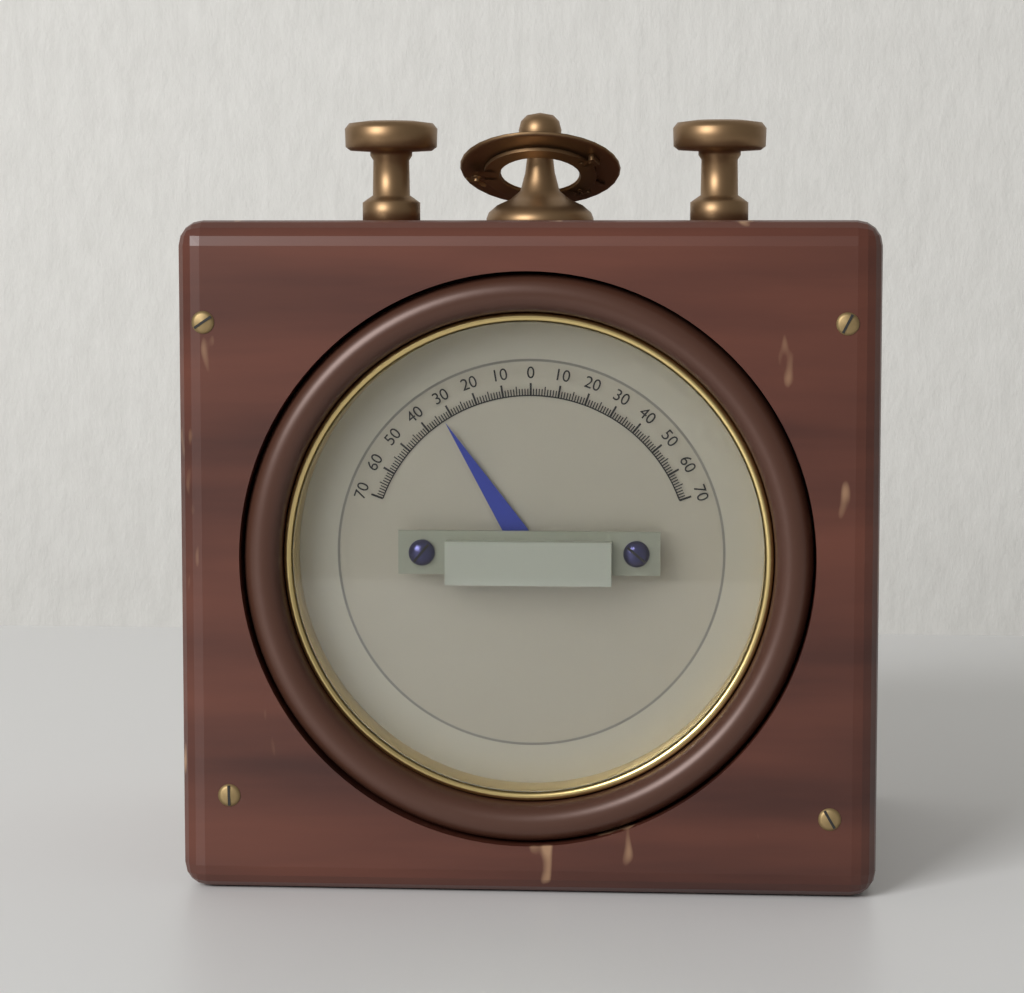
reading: -33 (no unit)
